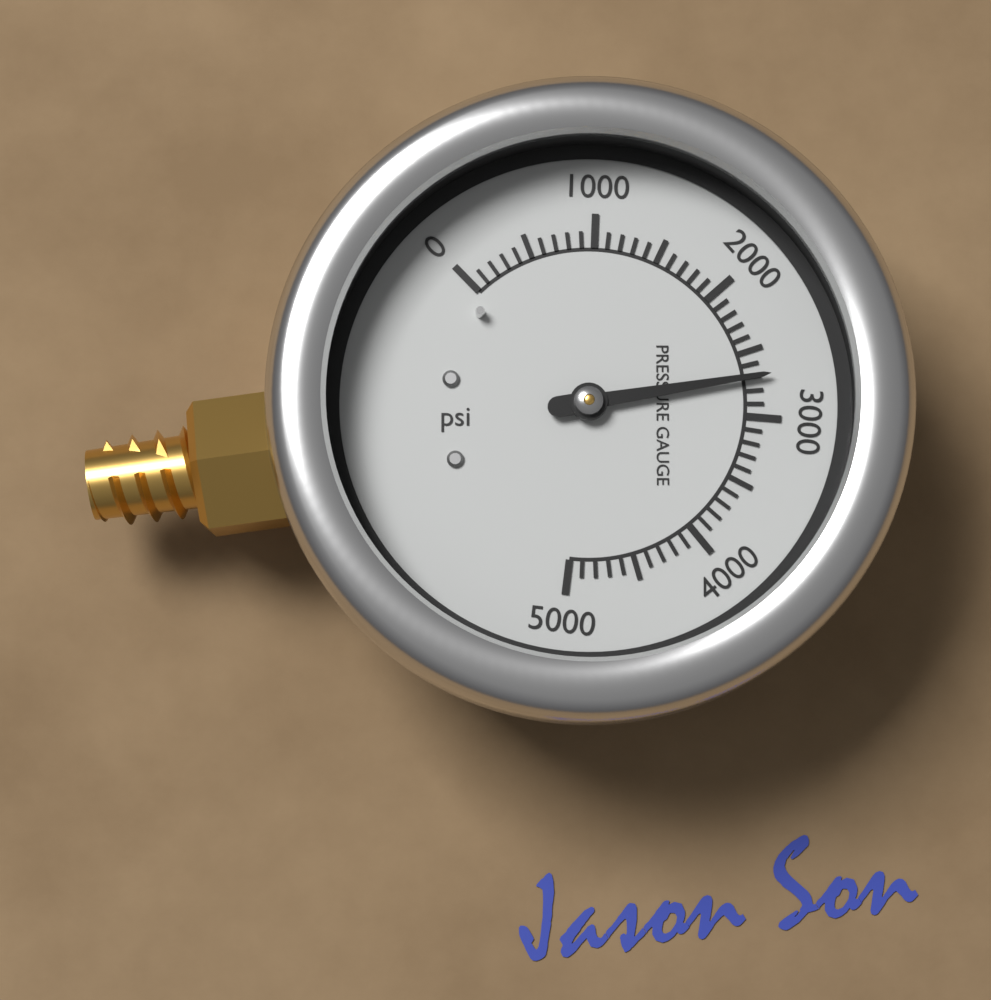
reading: 2700 psi
